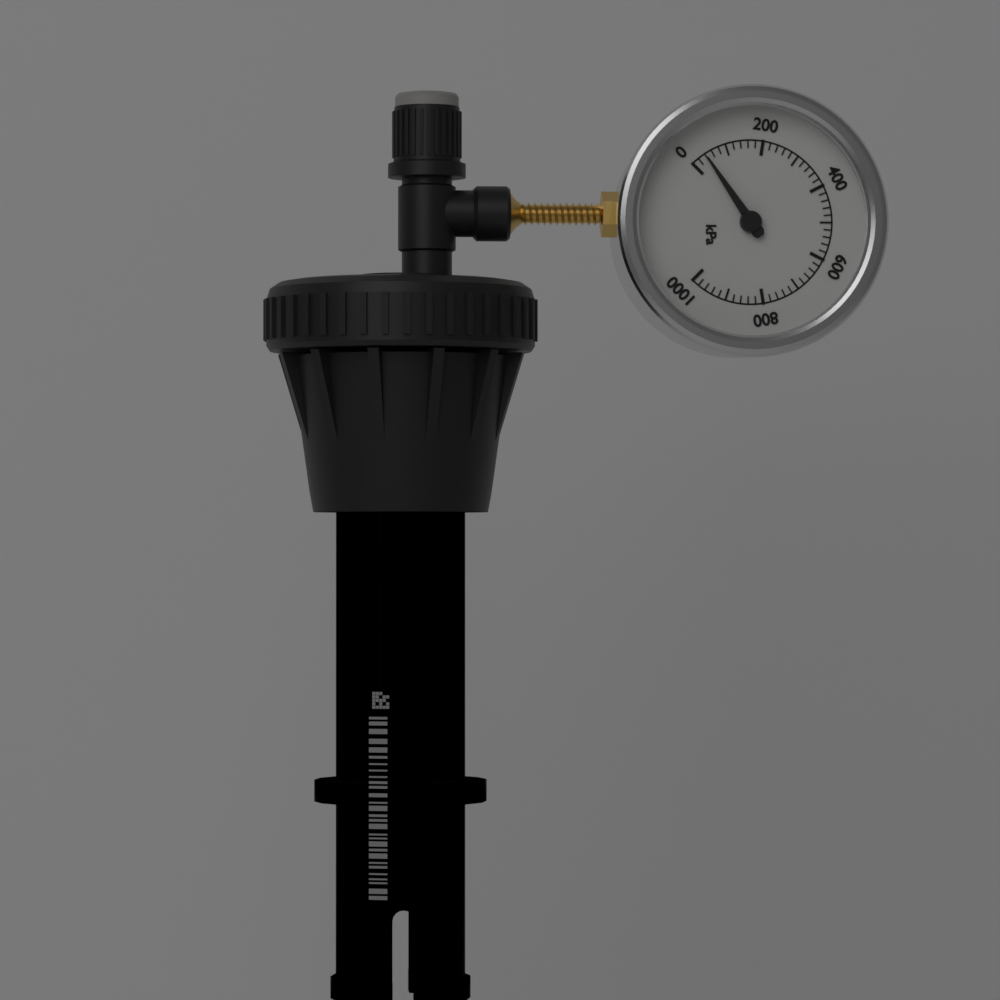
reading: 40 kPa
